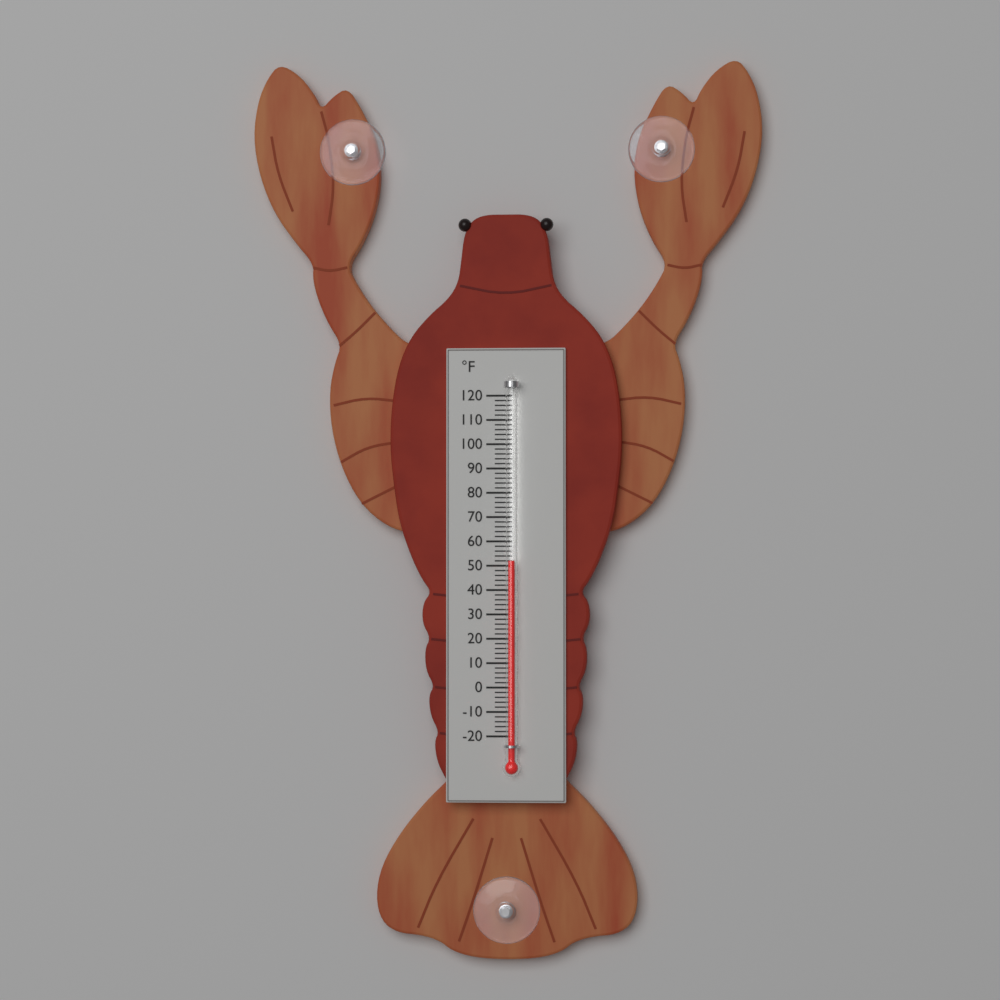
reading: 52 °F
